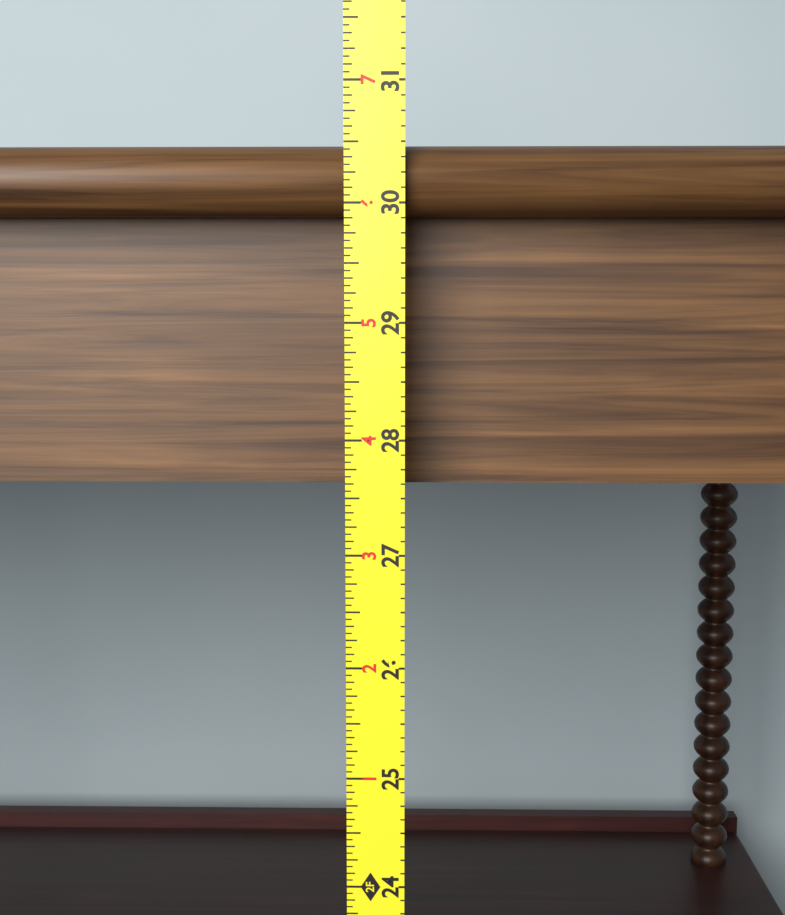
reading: 30.5000 in
